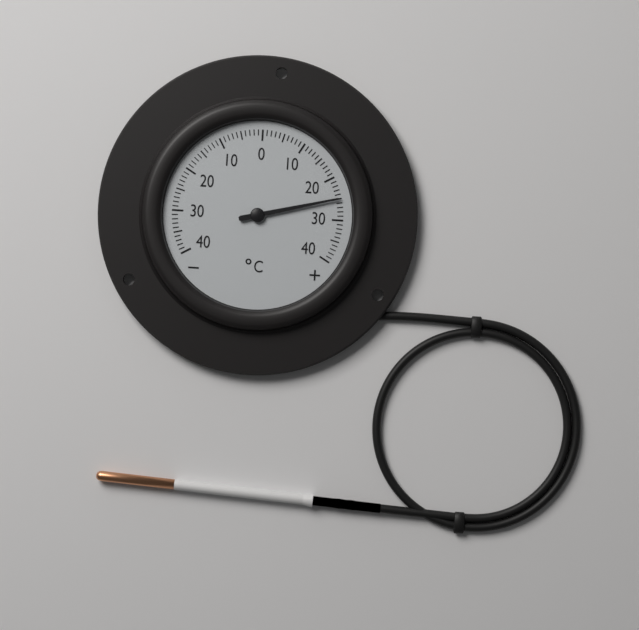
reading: 25 °C
